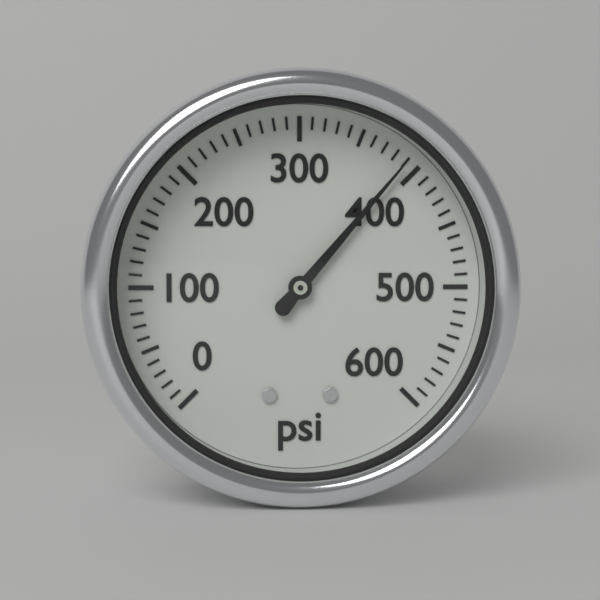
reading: 390 psi
